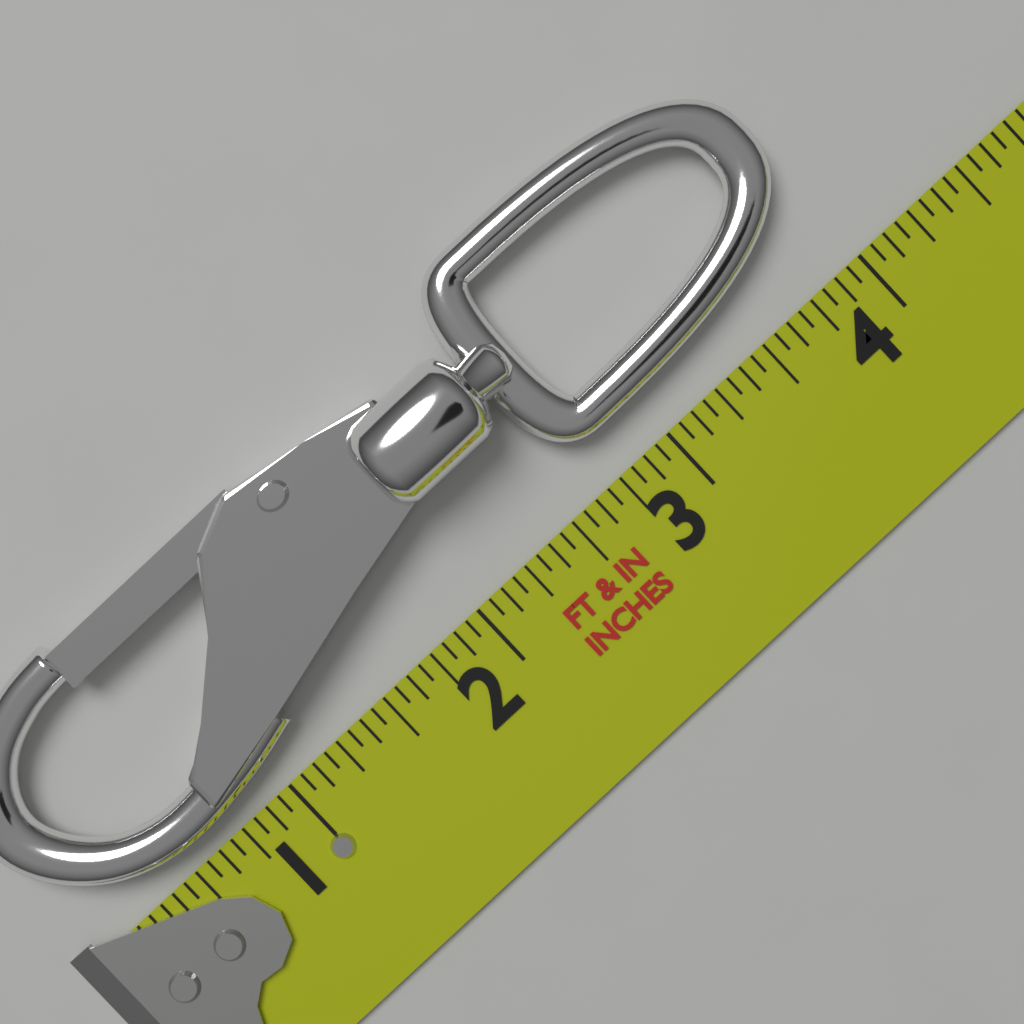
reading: 4.0000 in
